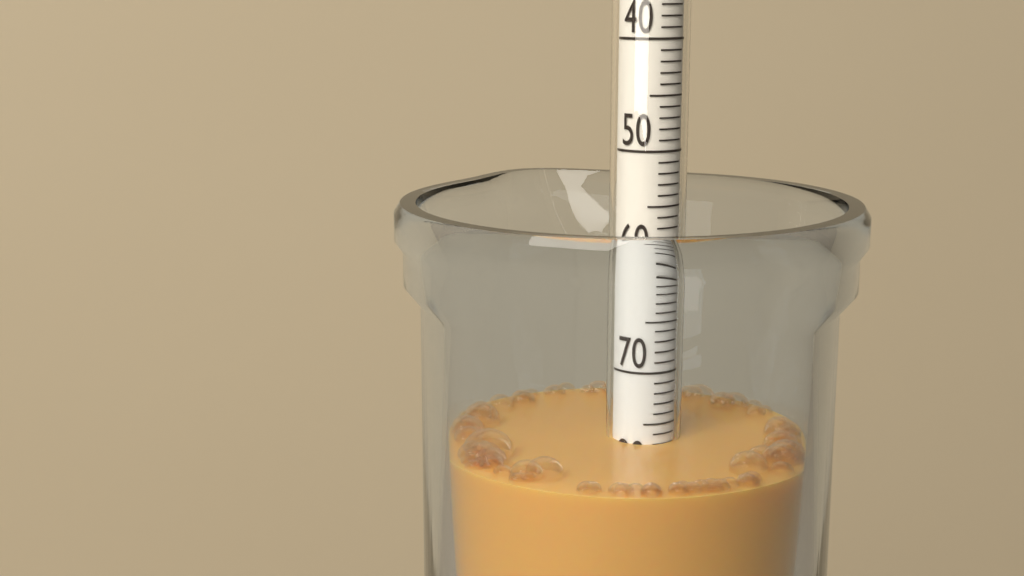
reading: 77 (no unit)
